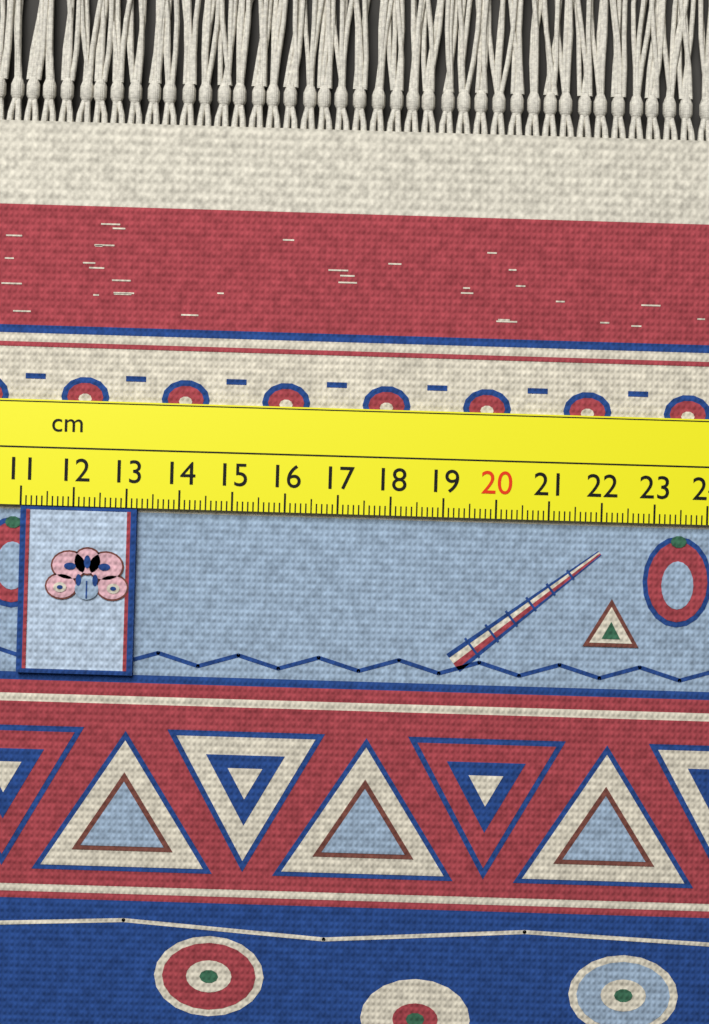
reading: 13.2 cm
